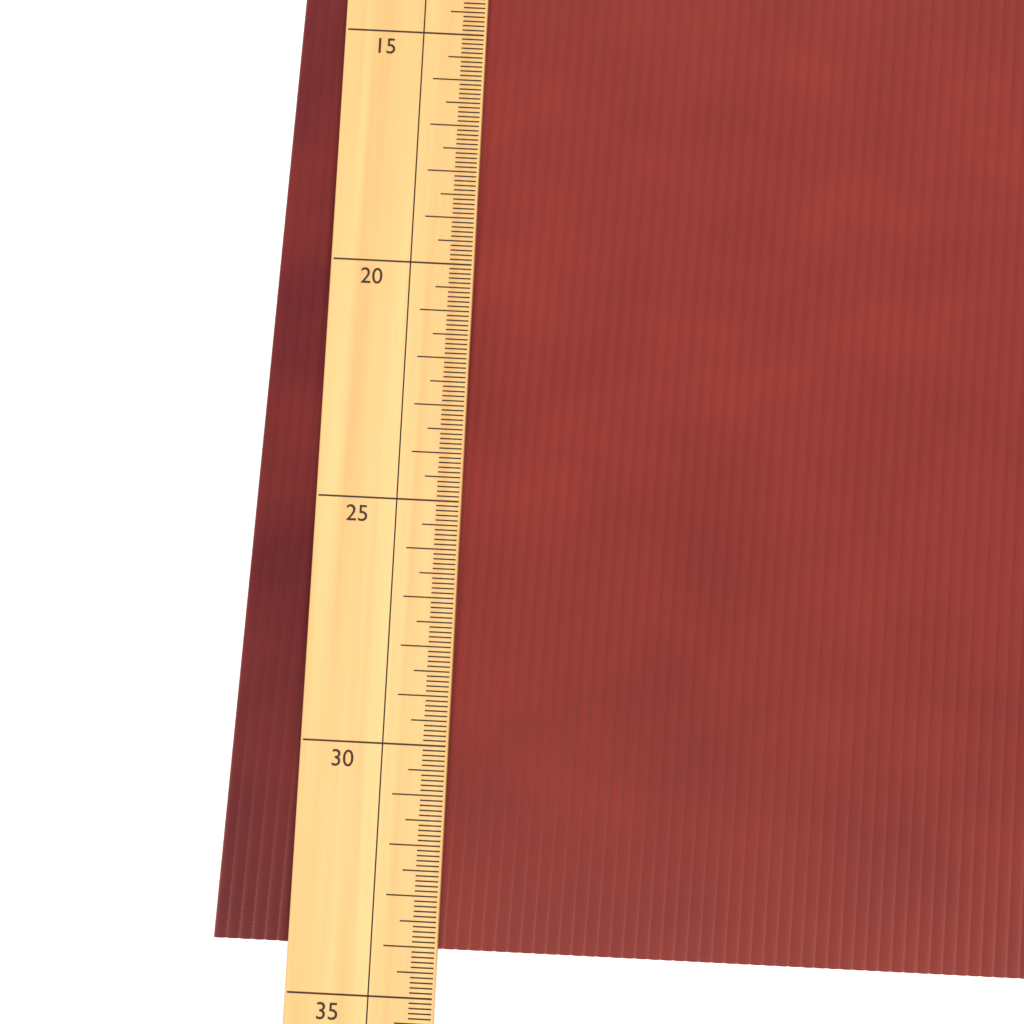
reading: 34.1 (no unit)
